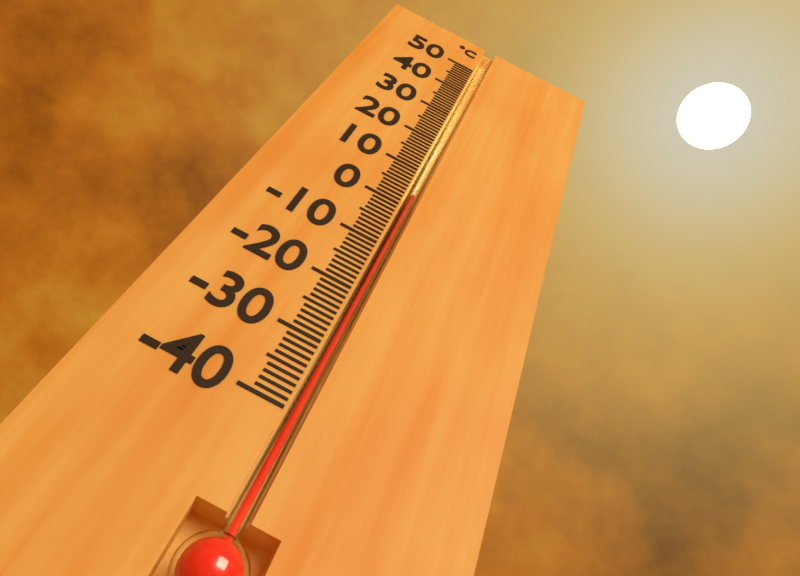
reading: 3 °C
